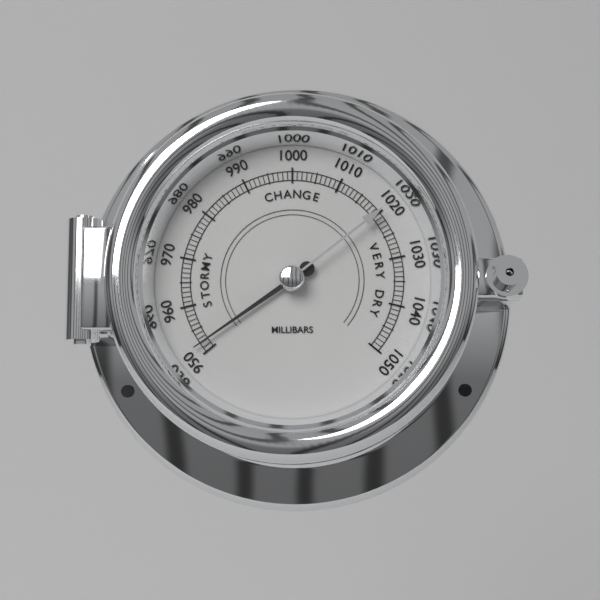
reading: 952 mbar
